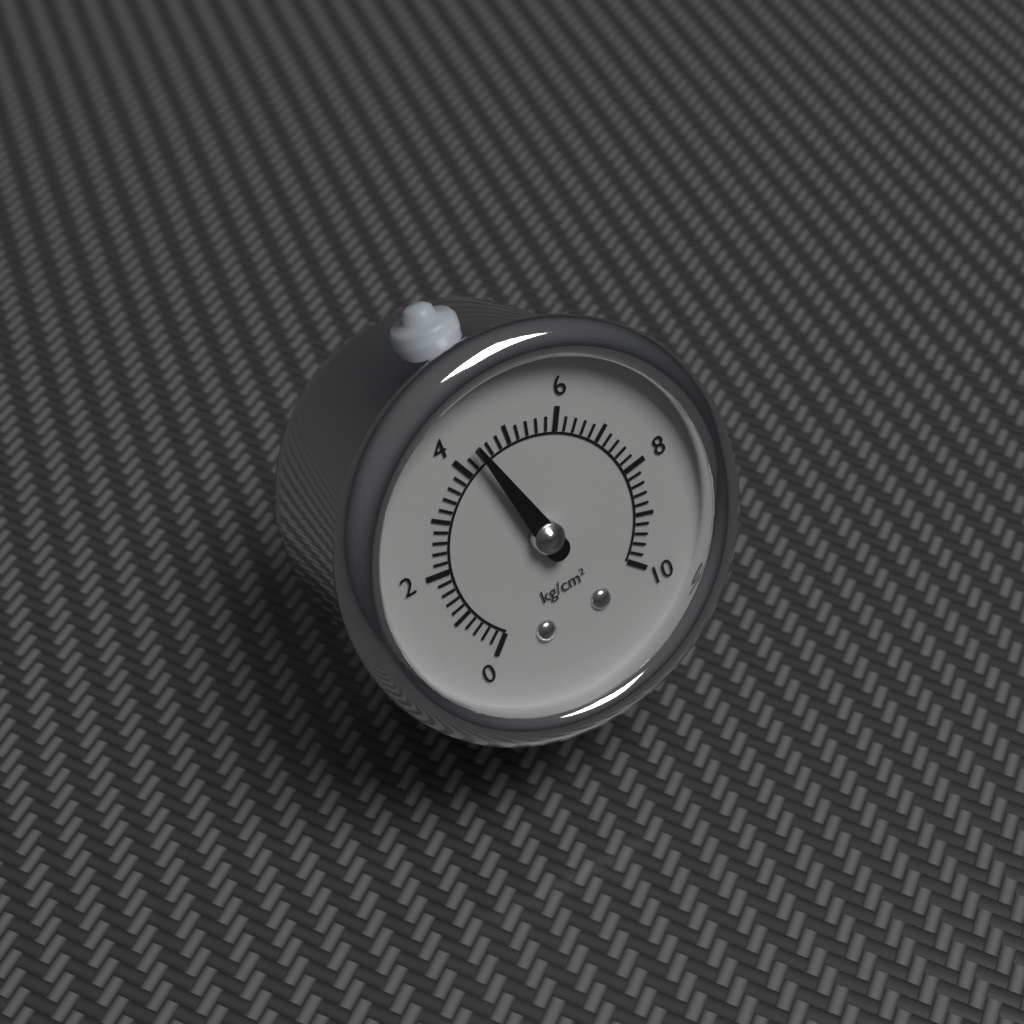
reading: 4.4 kg/cm²
